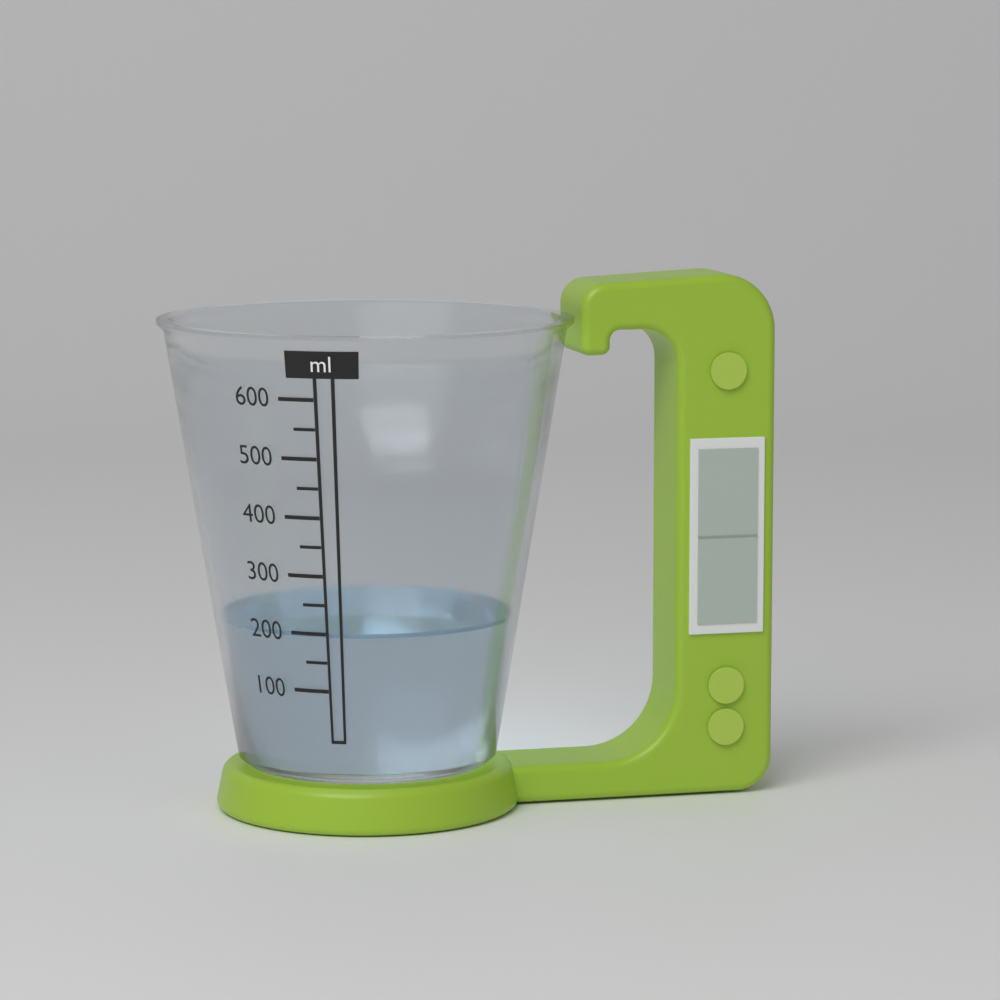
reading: 200 ml
